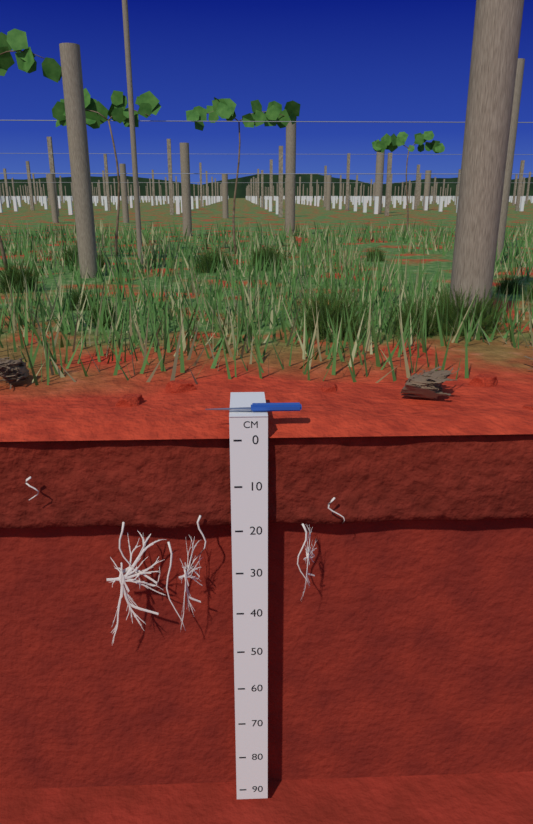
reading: 20 cm
